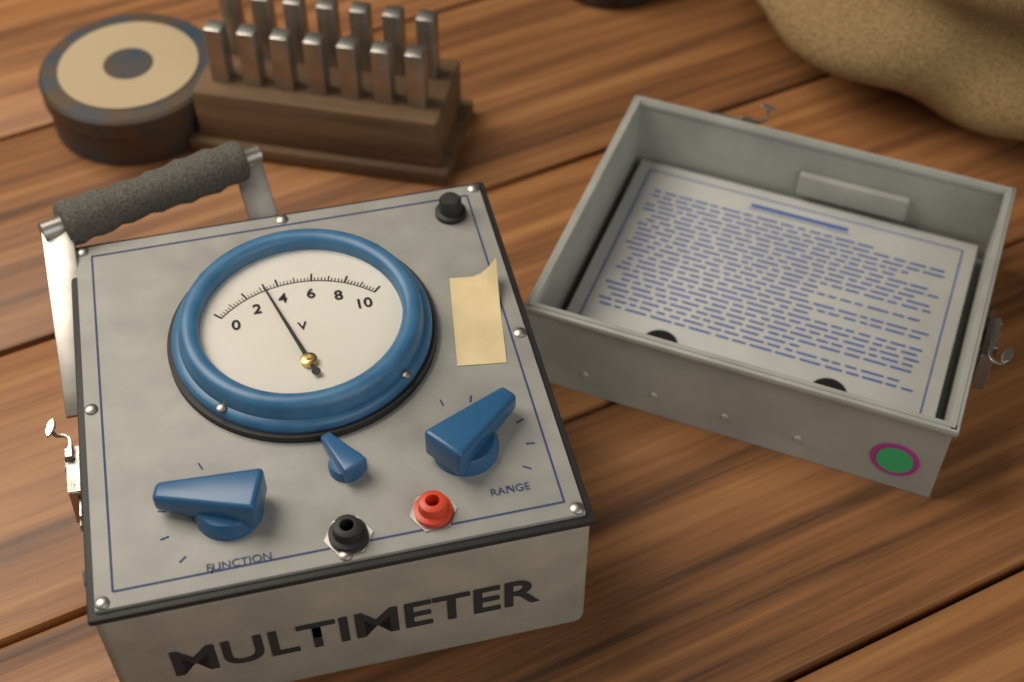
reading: 3.2 V
